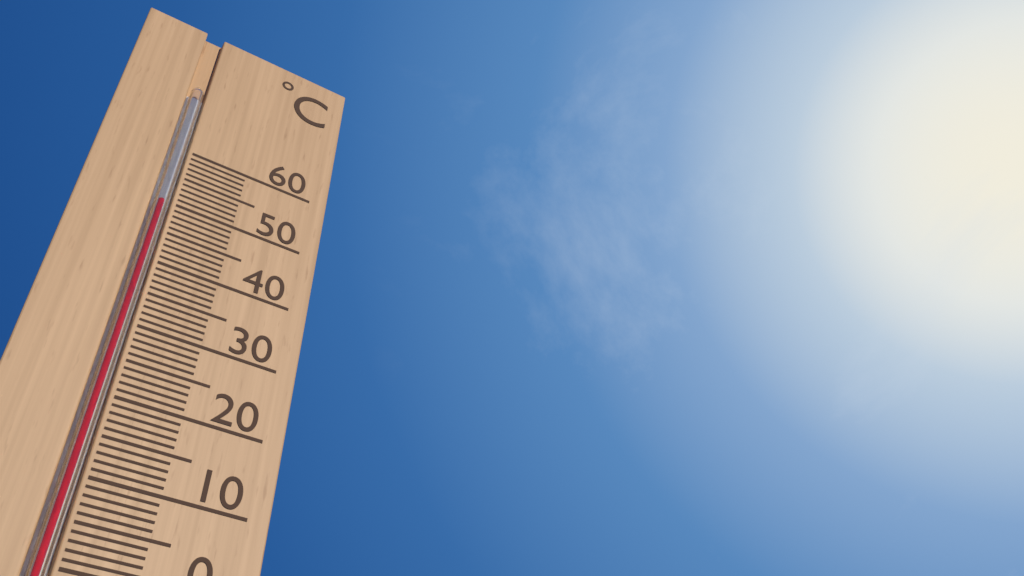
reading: 50 °C
